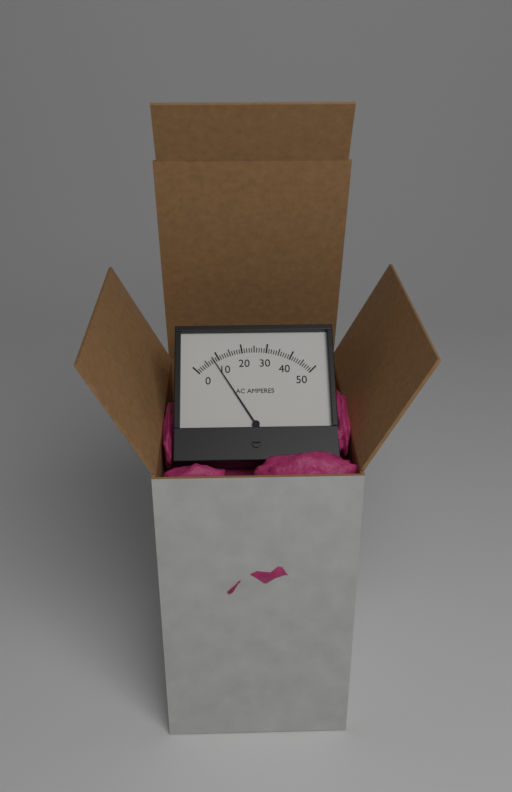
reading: 8 A
